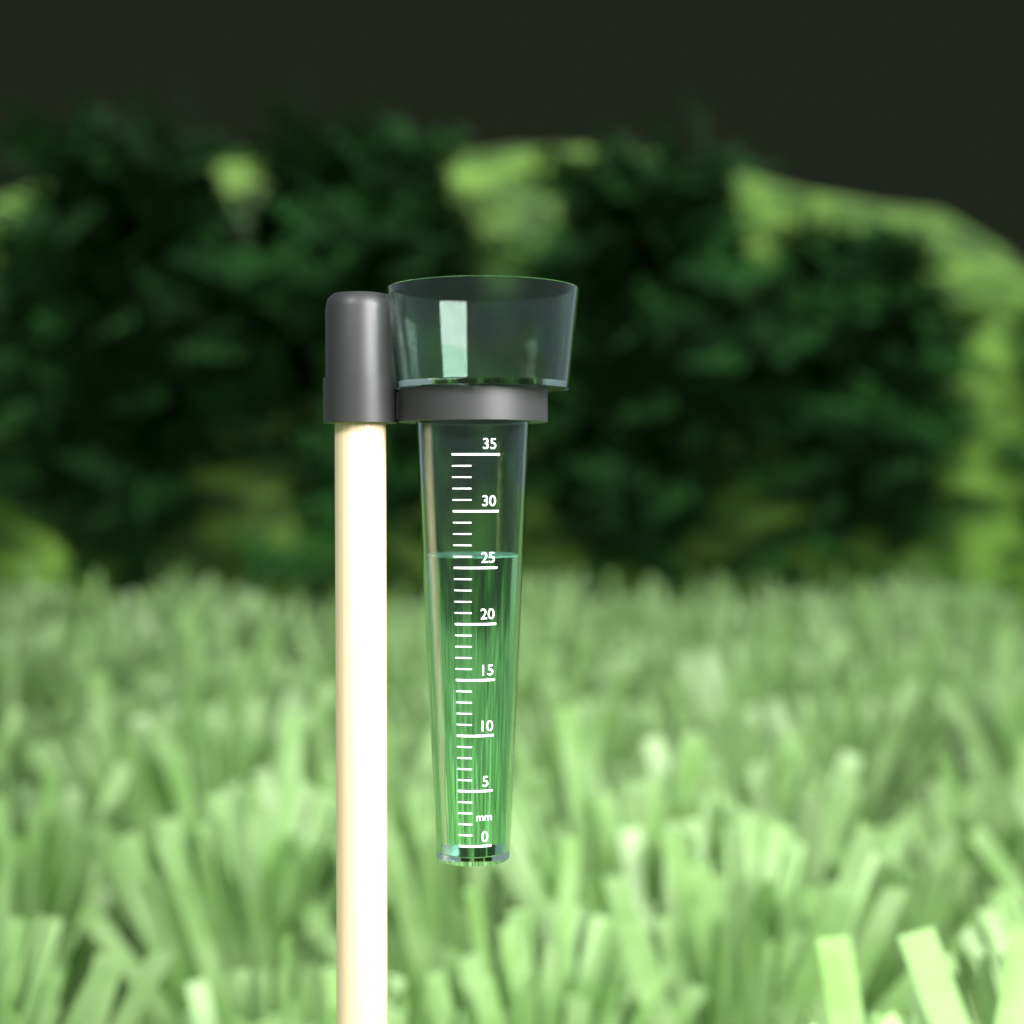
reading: 26 mm
